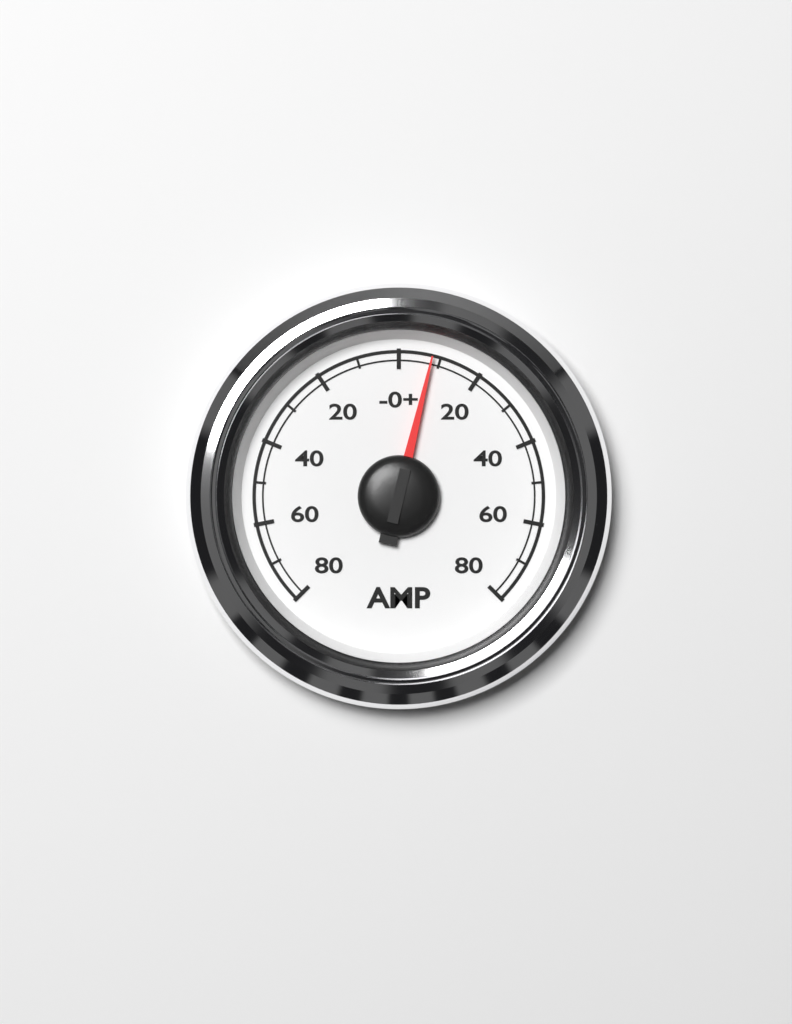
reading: 8 AMP
